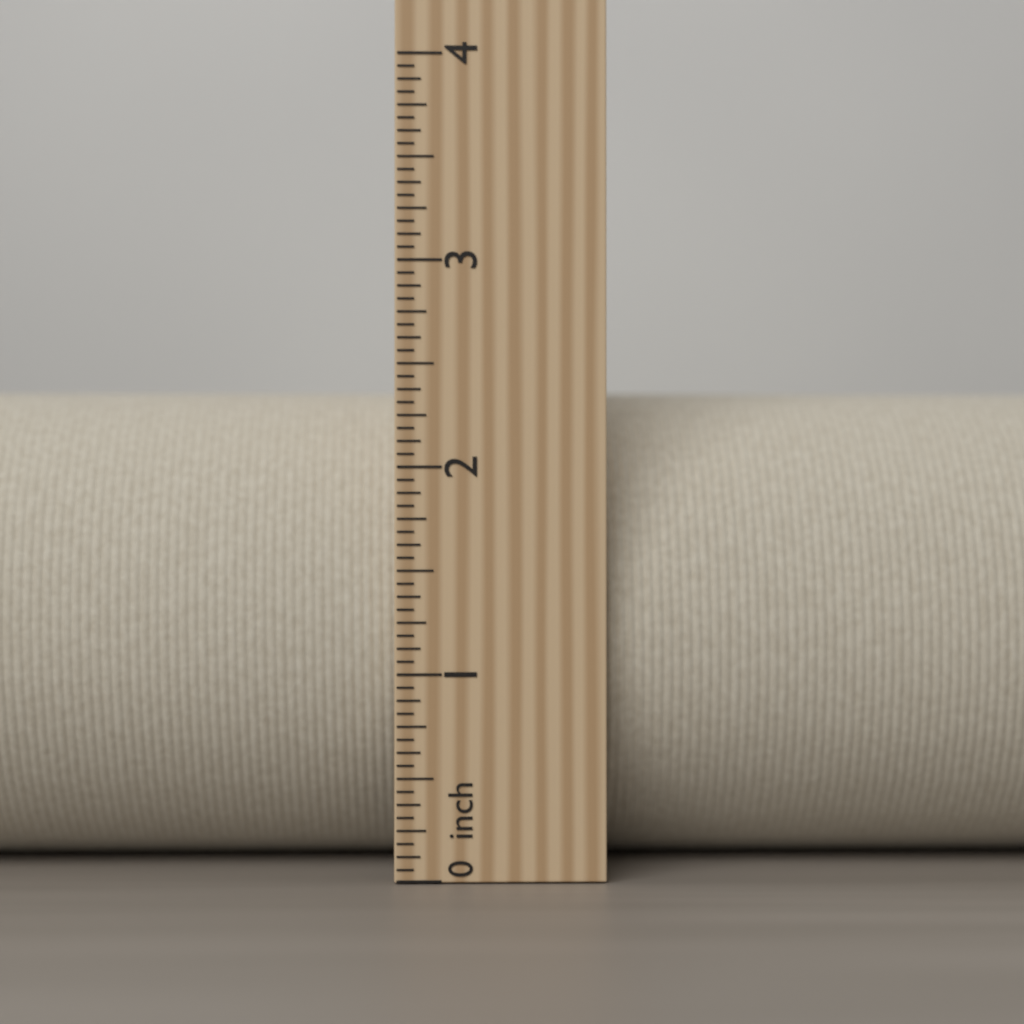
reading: 2.4375 inch
